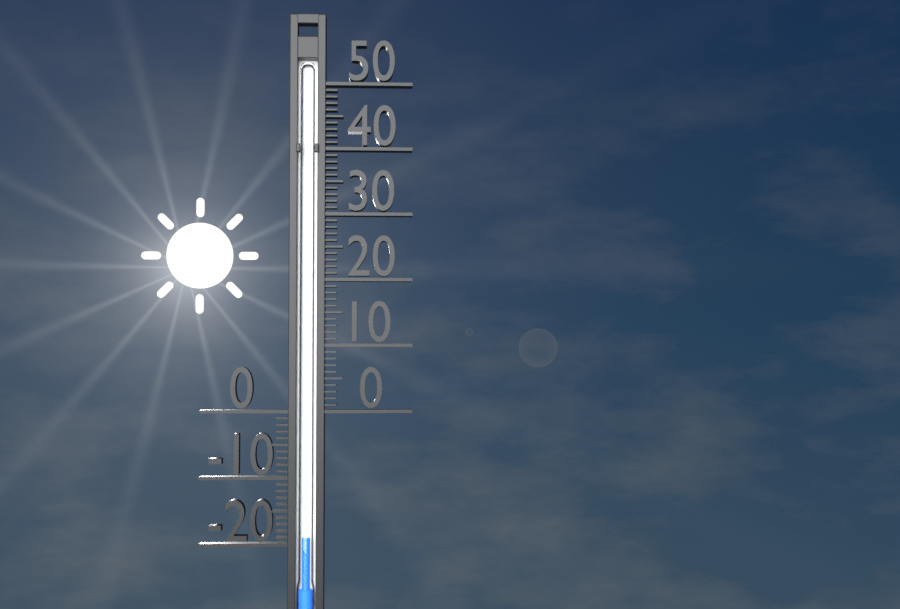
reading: -19 (no unit)
